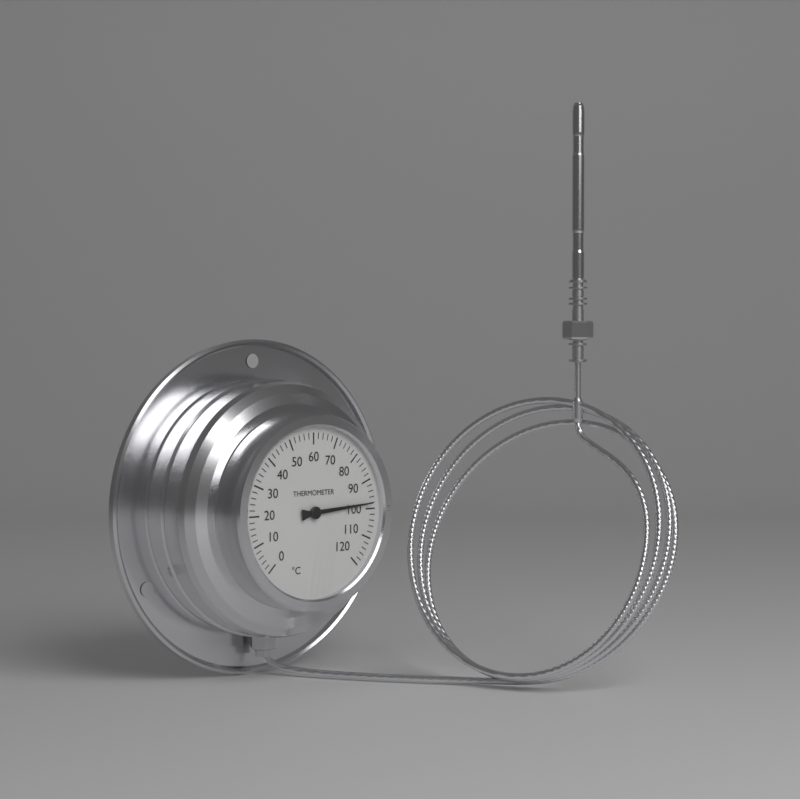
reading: 98 °C
